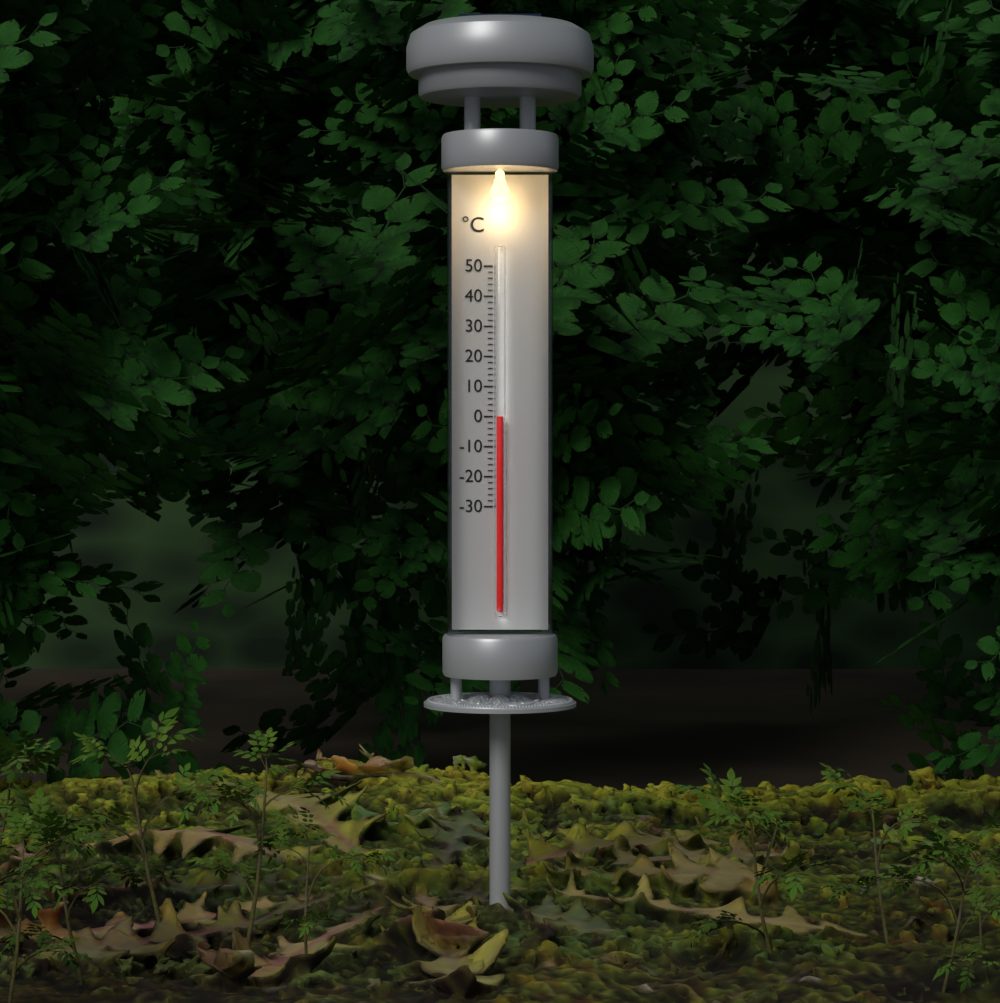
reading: 0 °C
